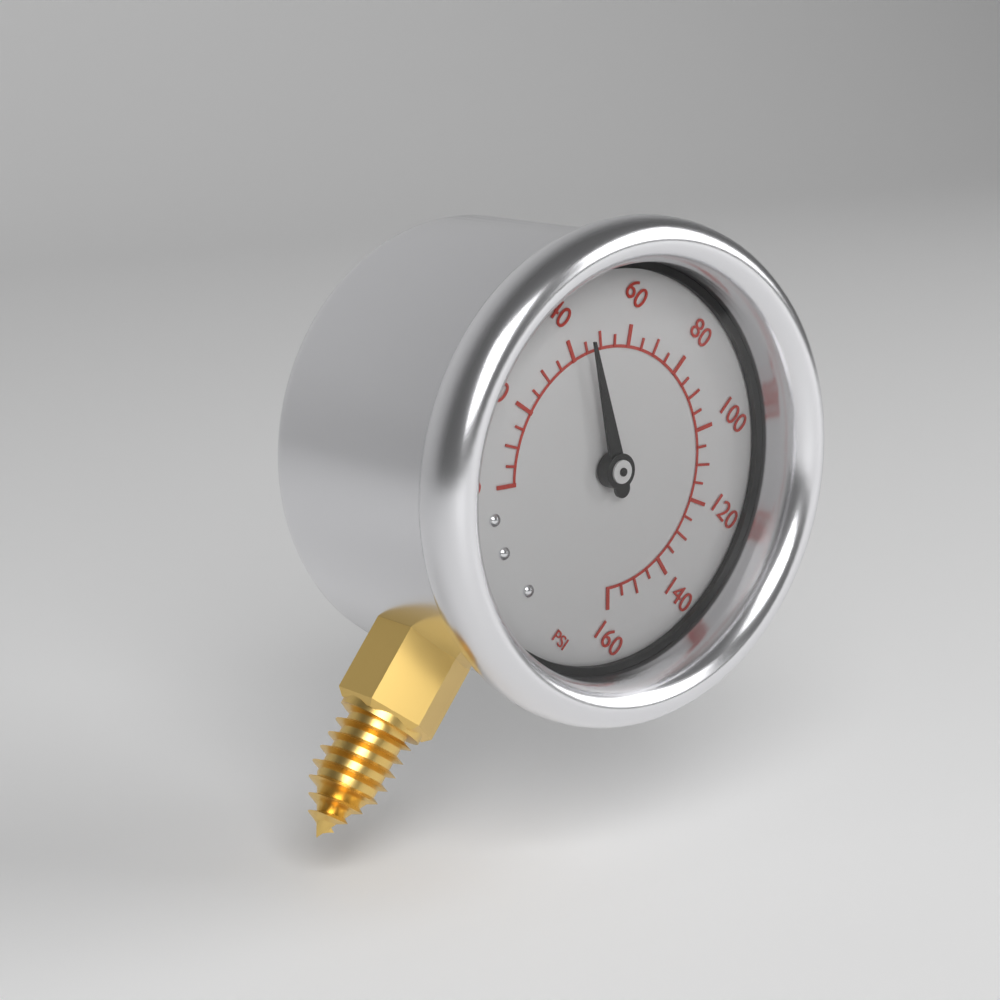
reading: 45 psi
